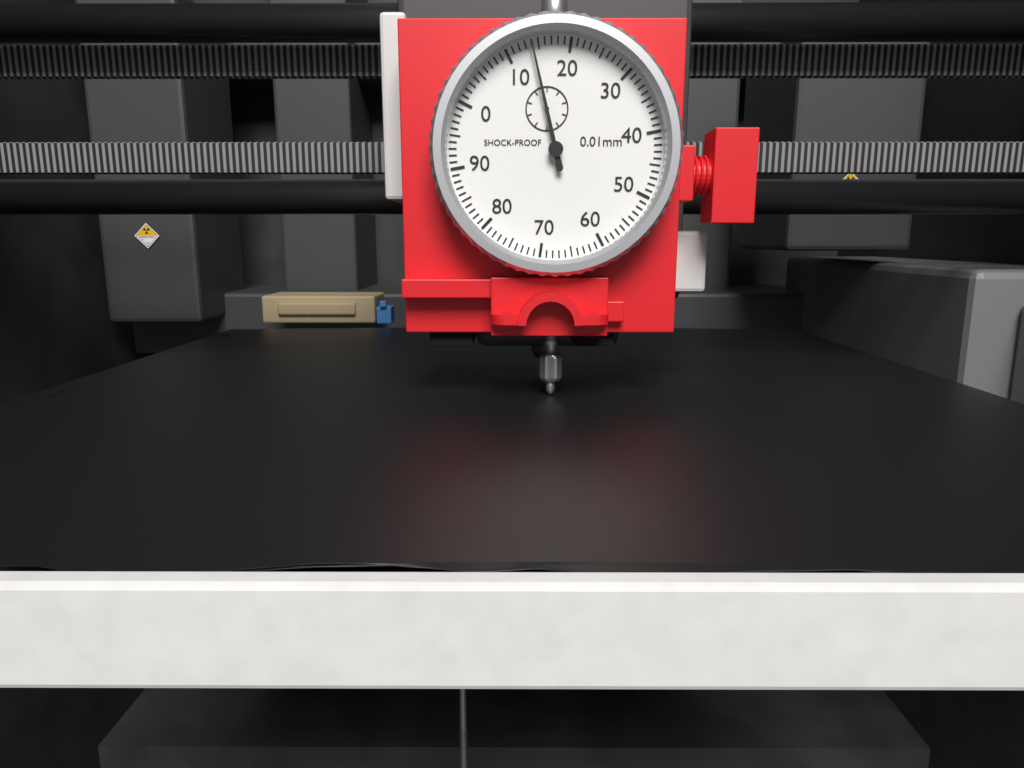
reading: 14 0.01mm
